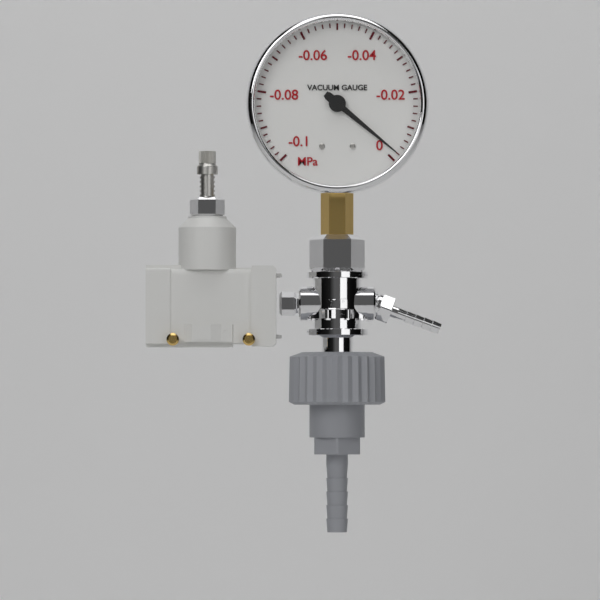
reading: -0.002 MPa
